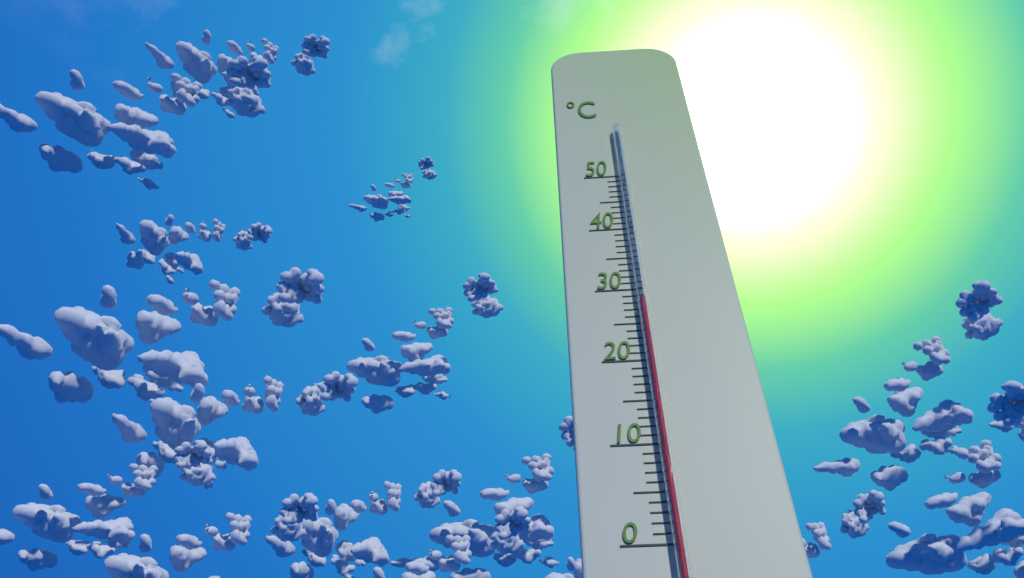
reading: 28 °C
